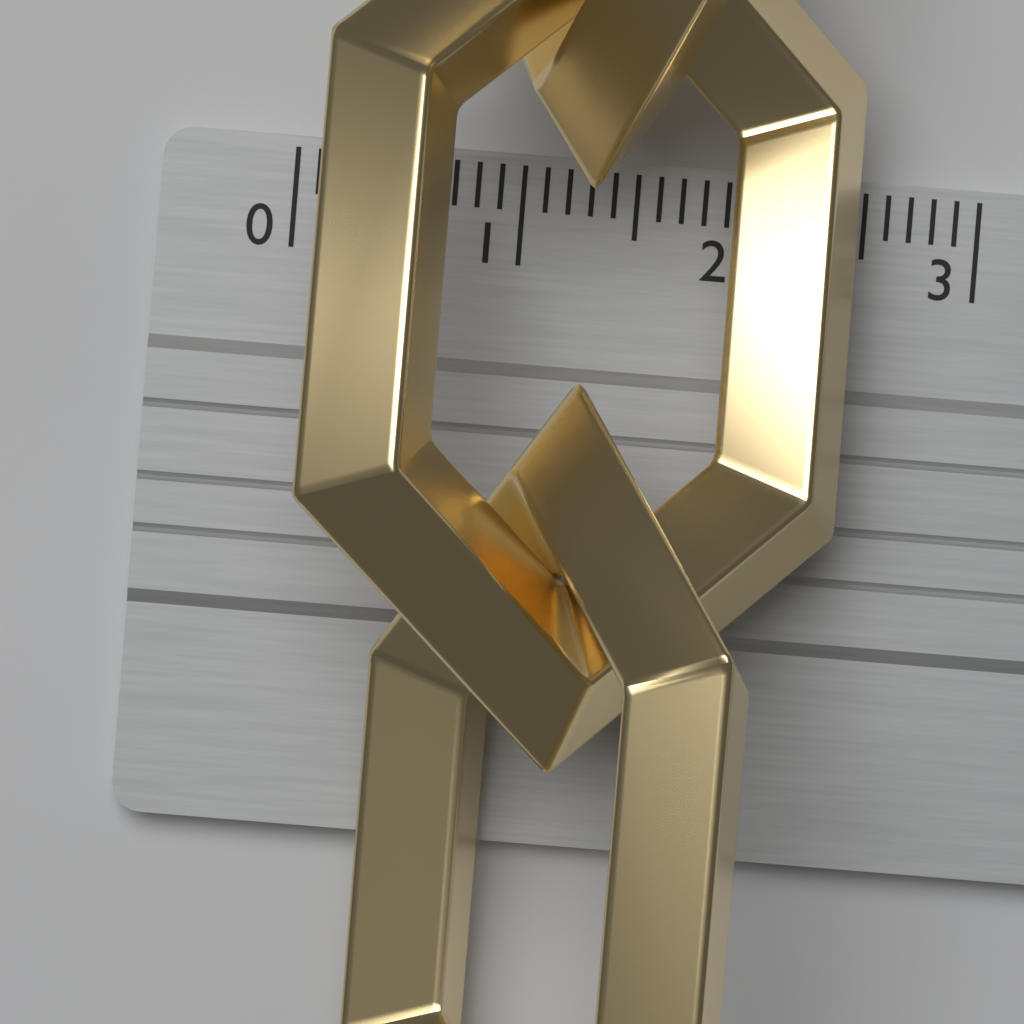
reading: 2.6 cm
